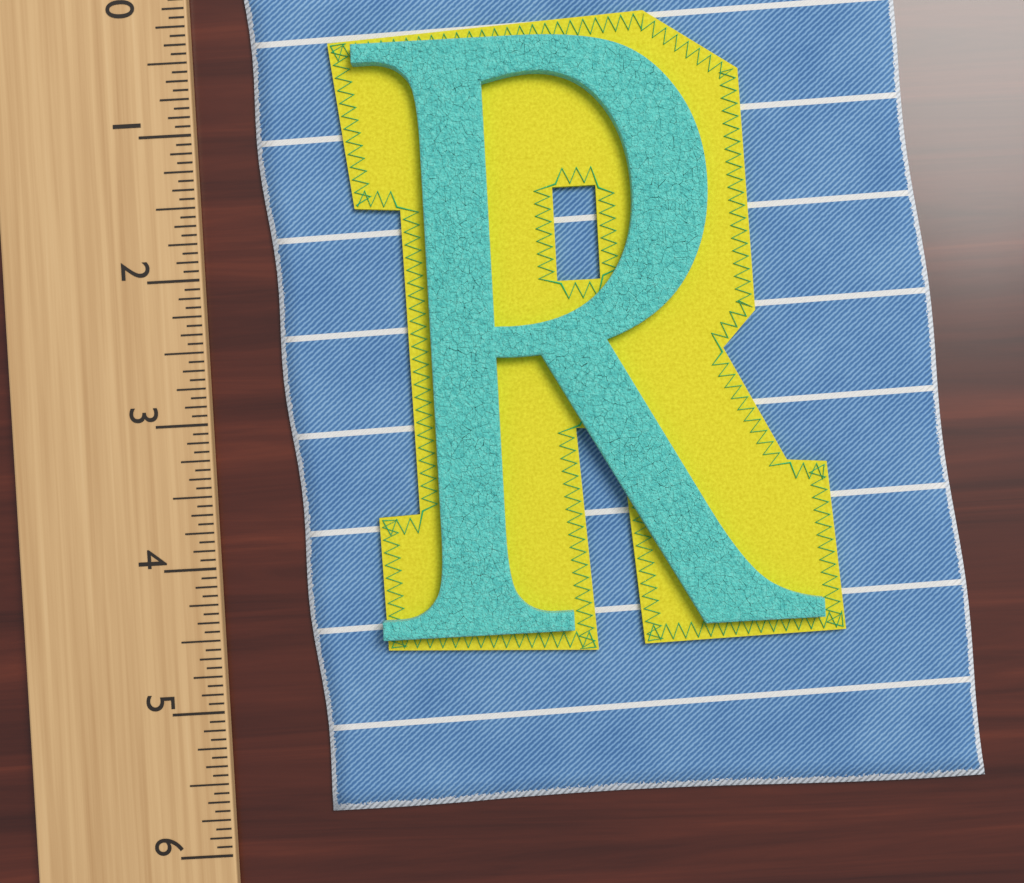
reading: 5.7500 (no unit)
